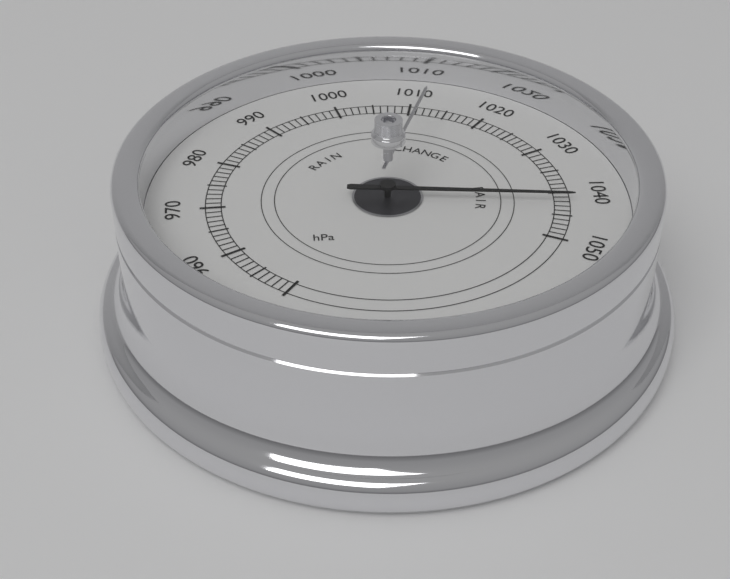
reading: 1042 hPa
